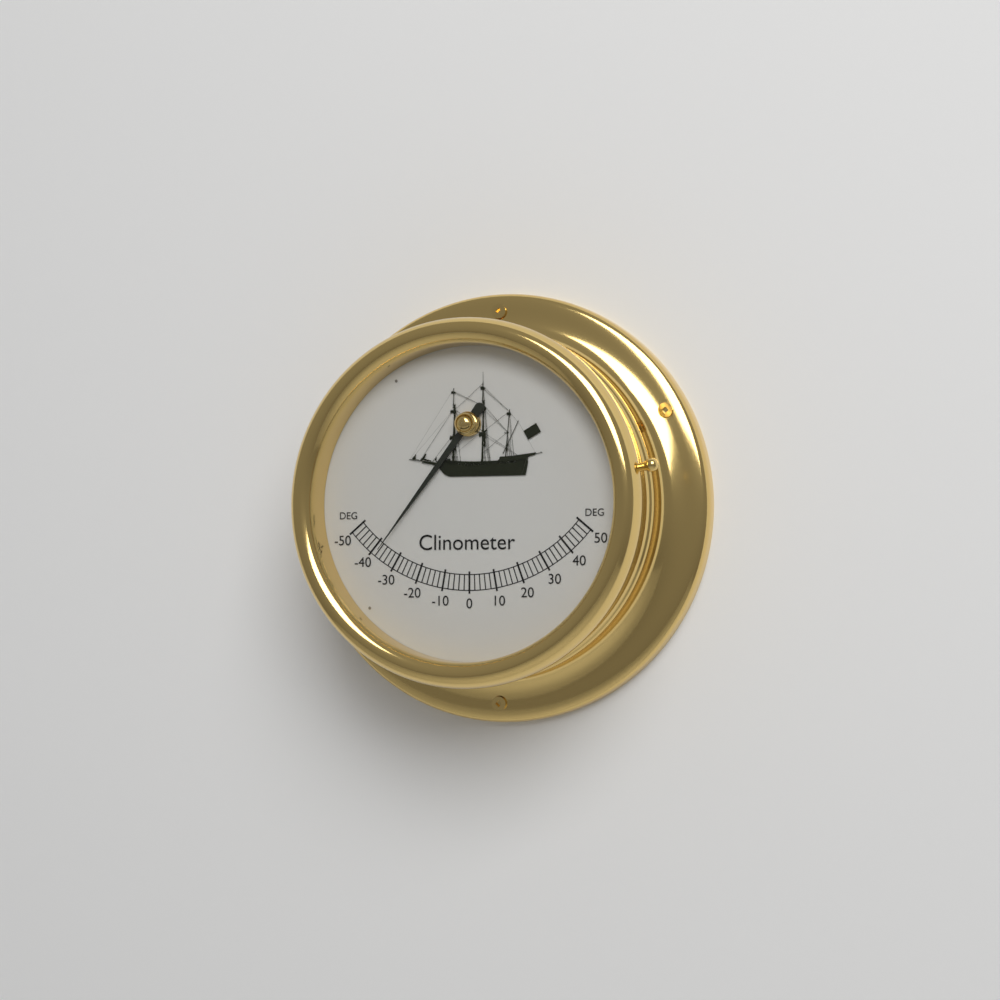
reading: -38 deg
